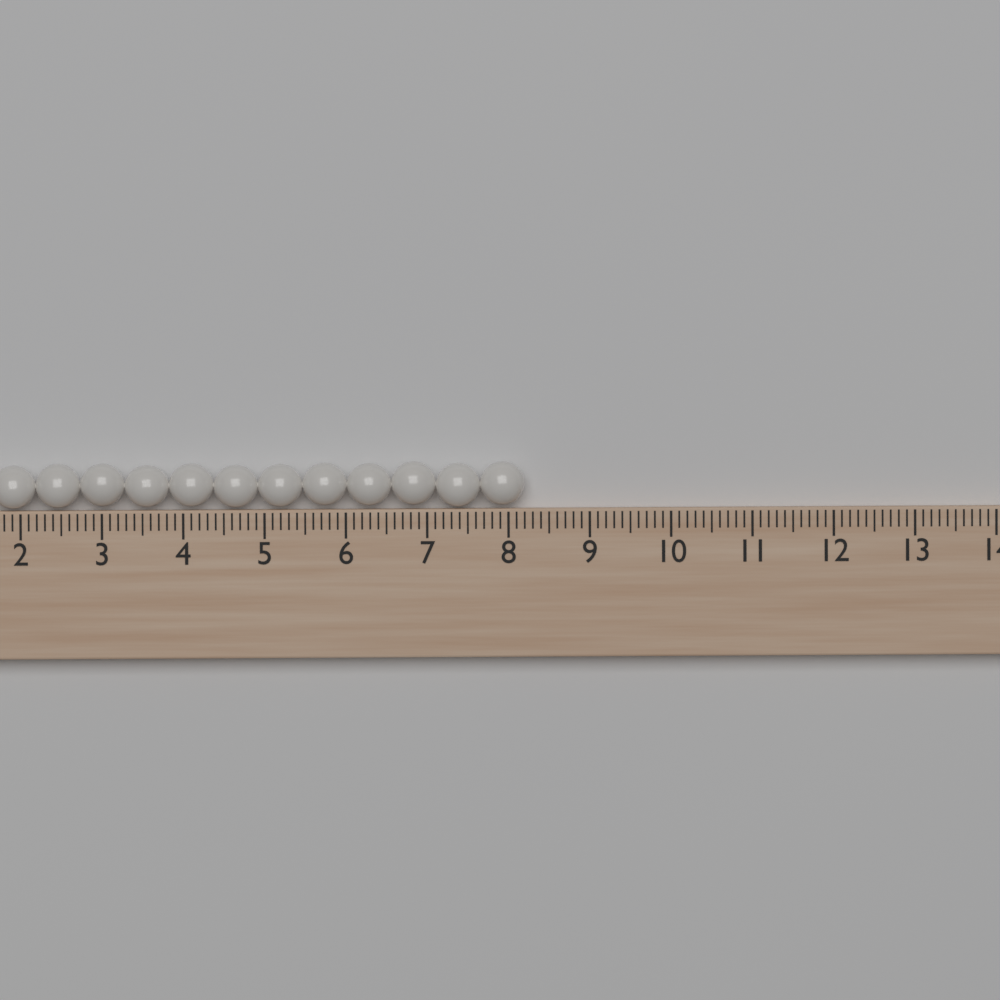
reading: 8.2 (no unit)
